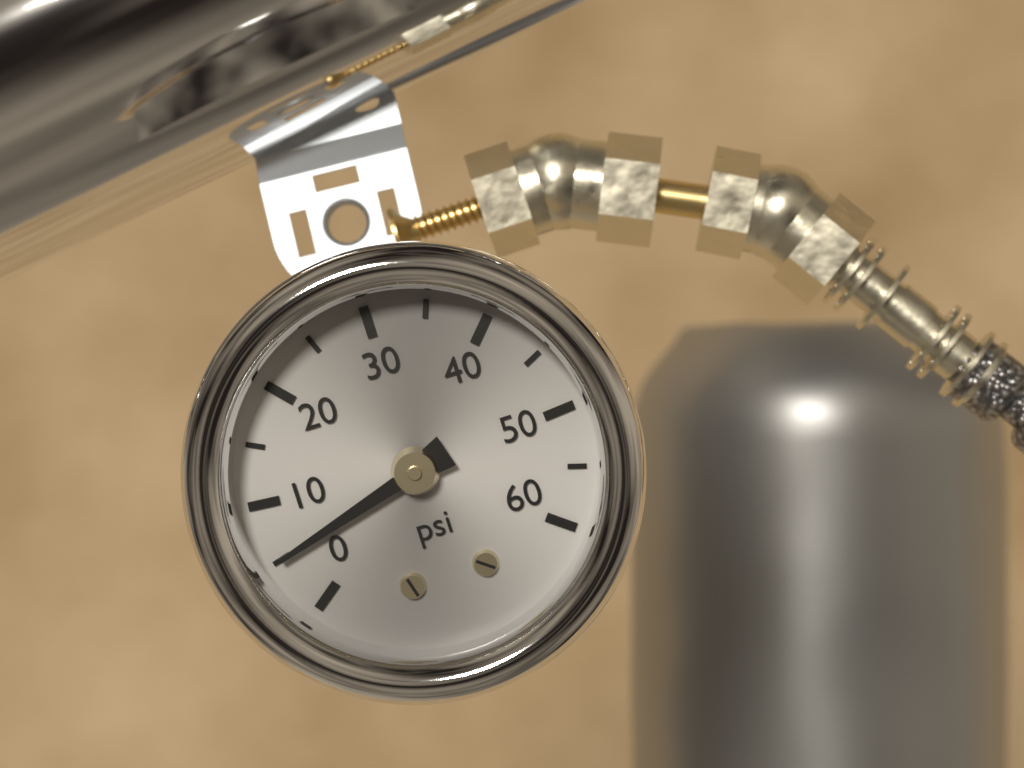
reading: 5 psi
